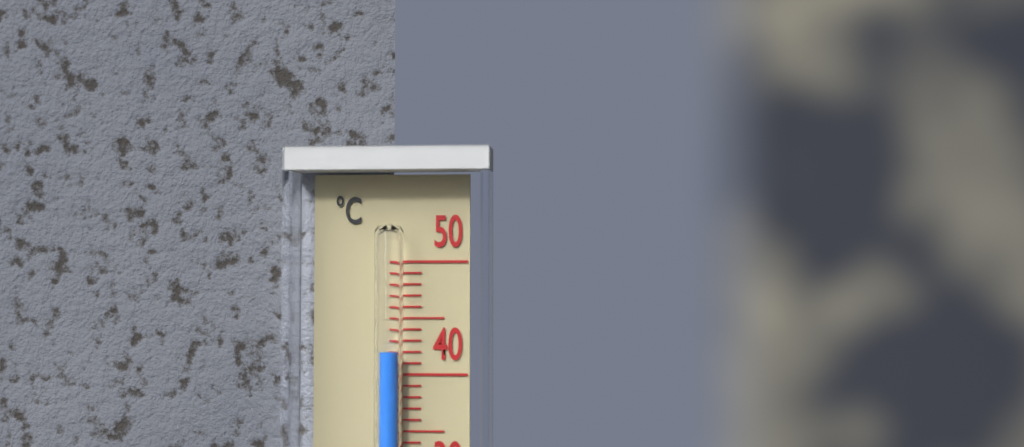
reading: 42 °C
